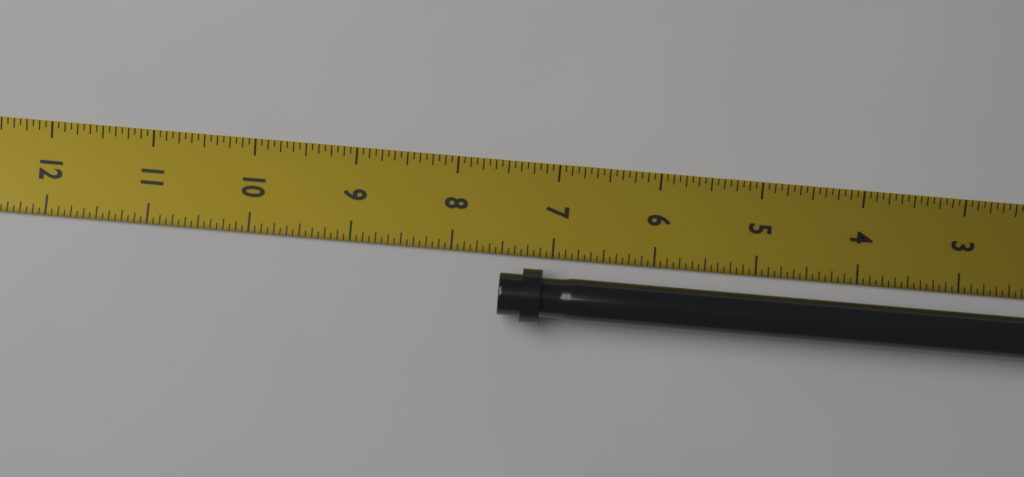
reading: 7.5000 in
